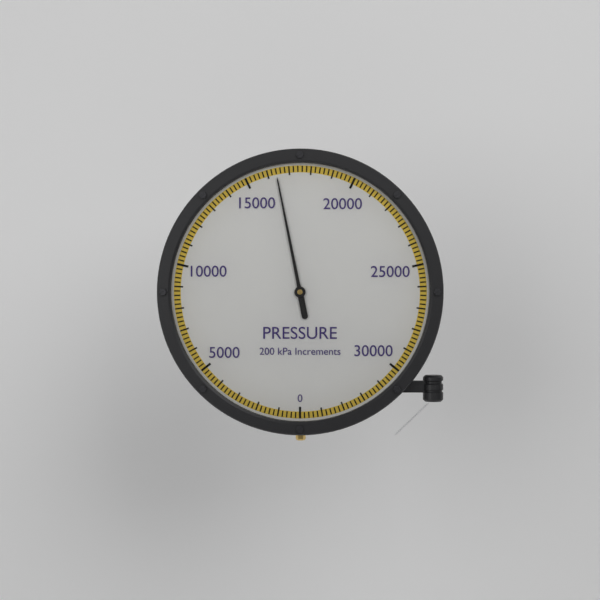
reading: 16400 kPa
